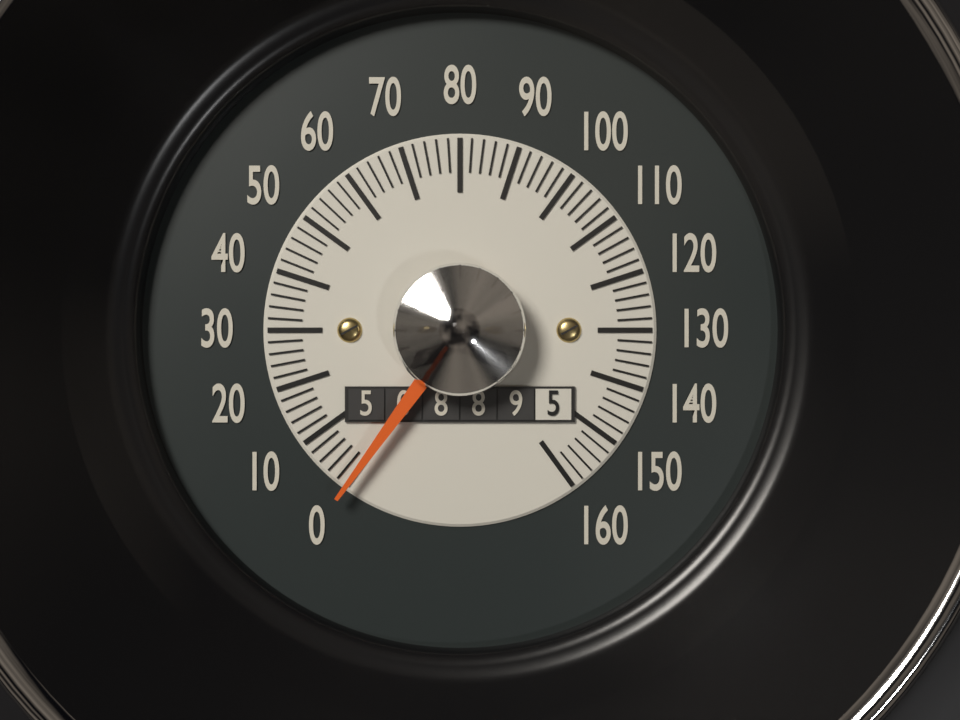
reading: 0 (no unit)
